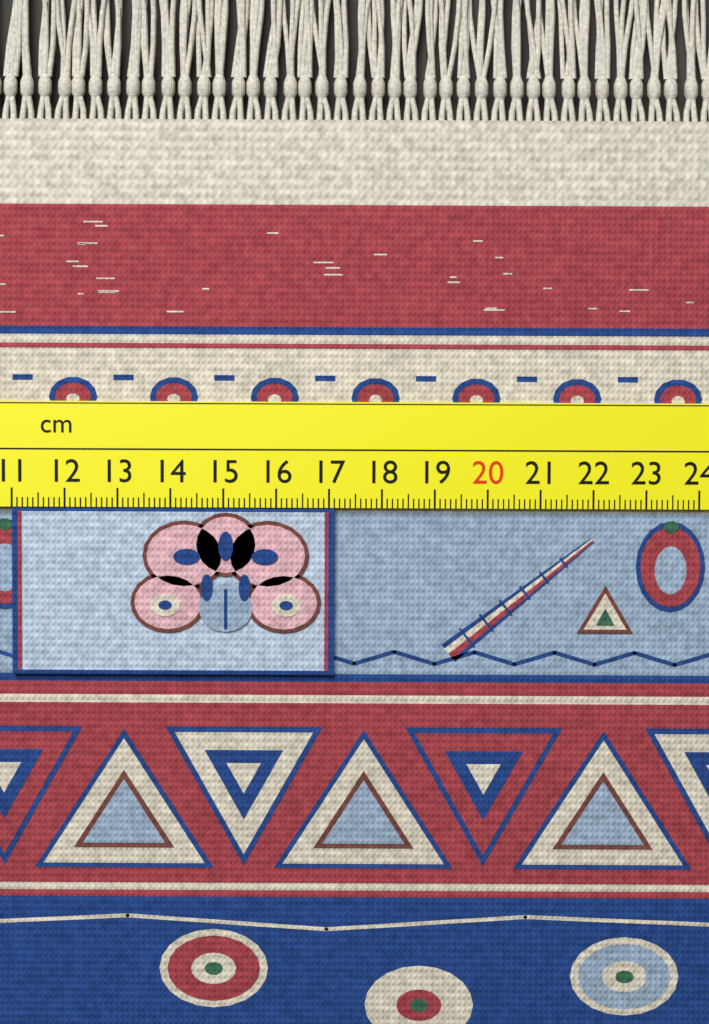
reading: 17.1 cm
